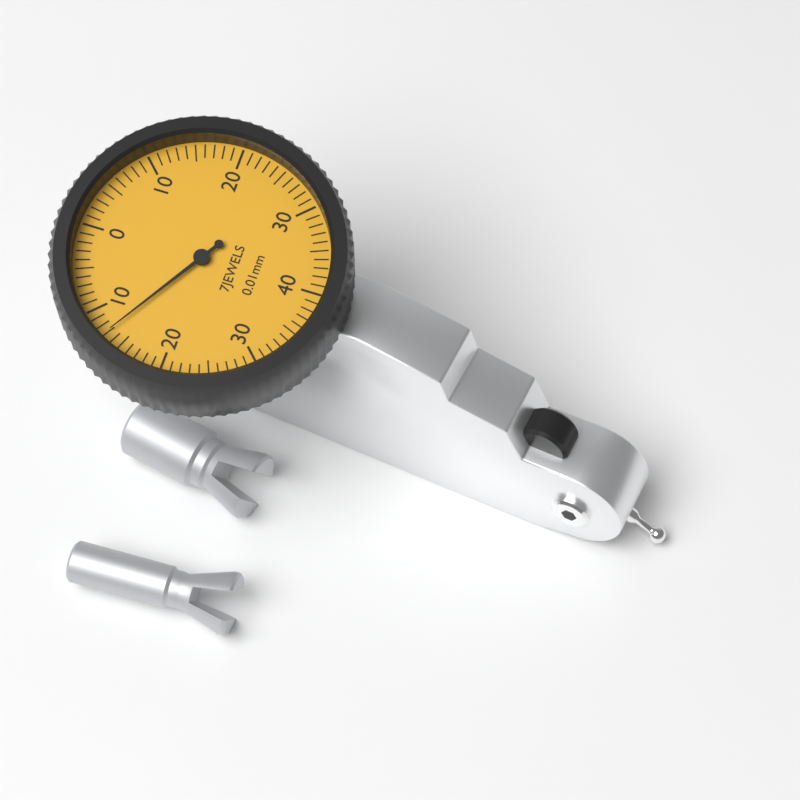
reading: 0.13 mm
